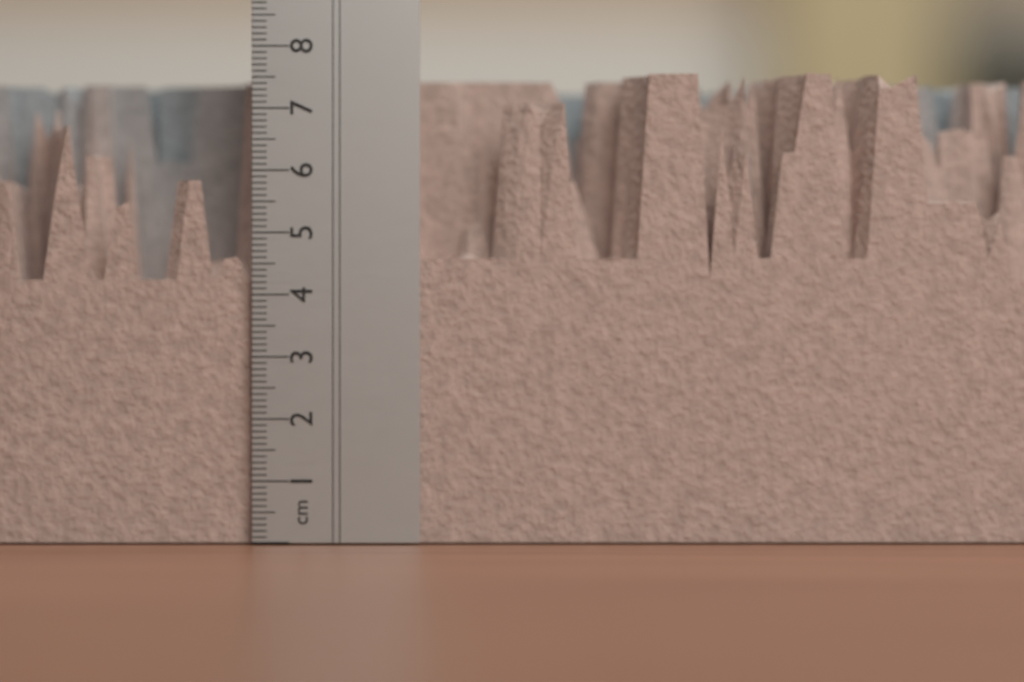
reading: 7.6 cm
